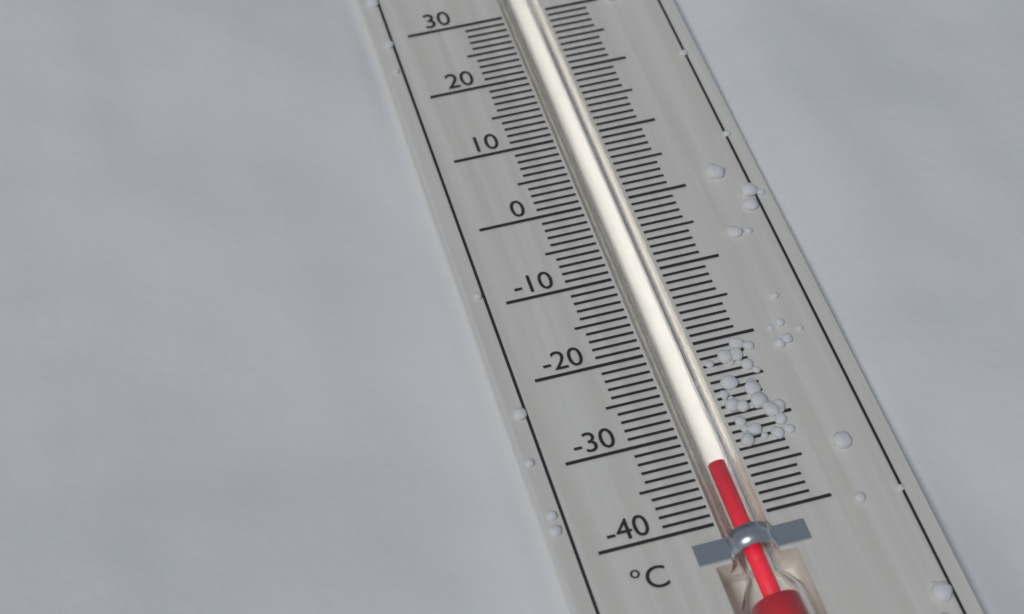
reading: -34 °C
